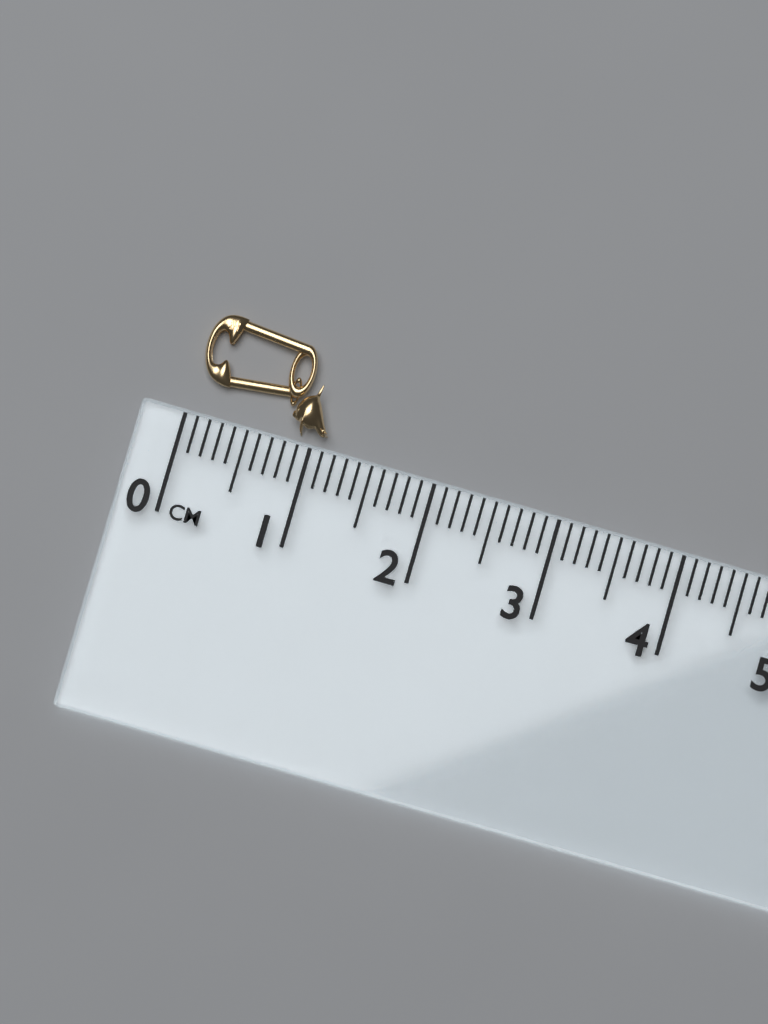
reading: 1.1 cm
